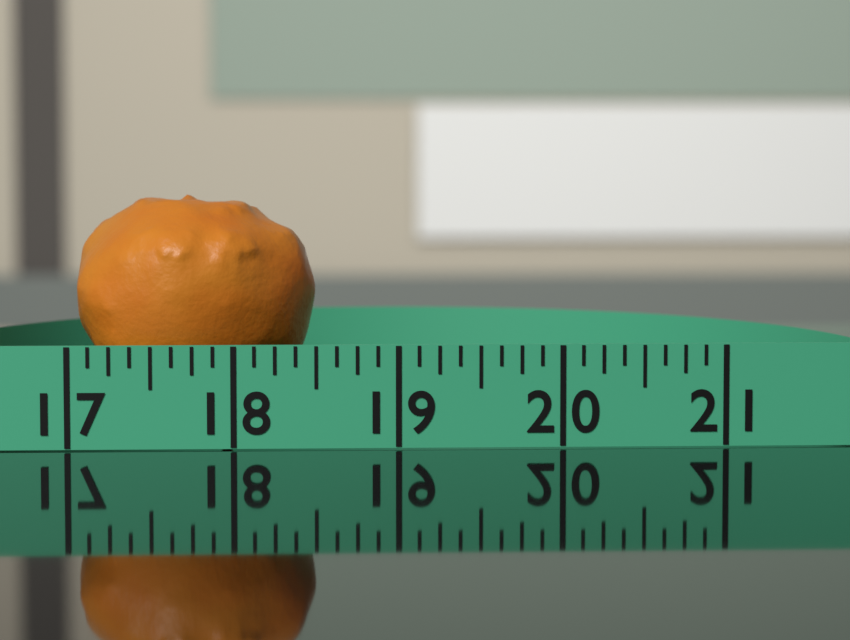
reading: 18.500 (no unit)
